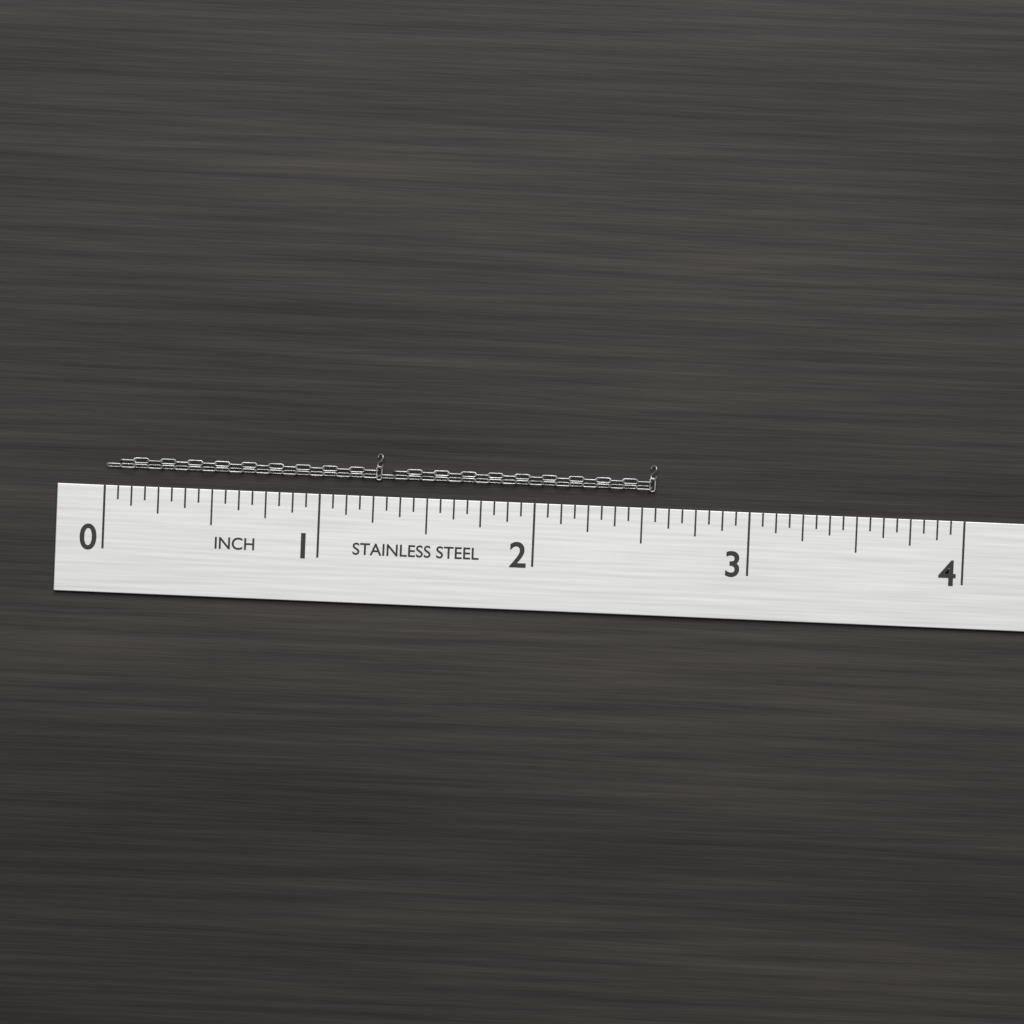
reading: 2.5625 in
